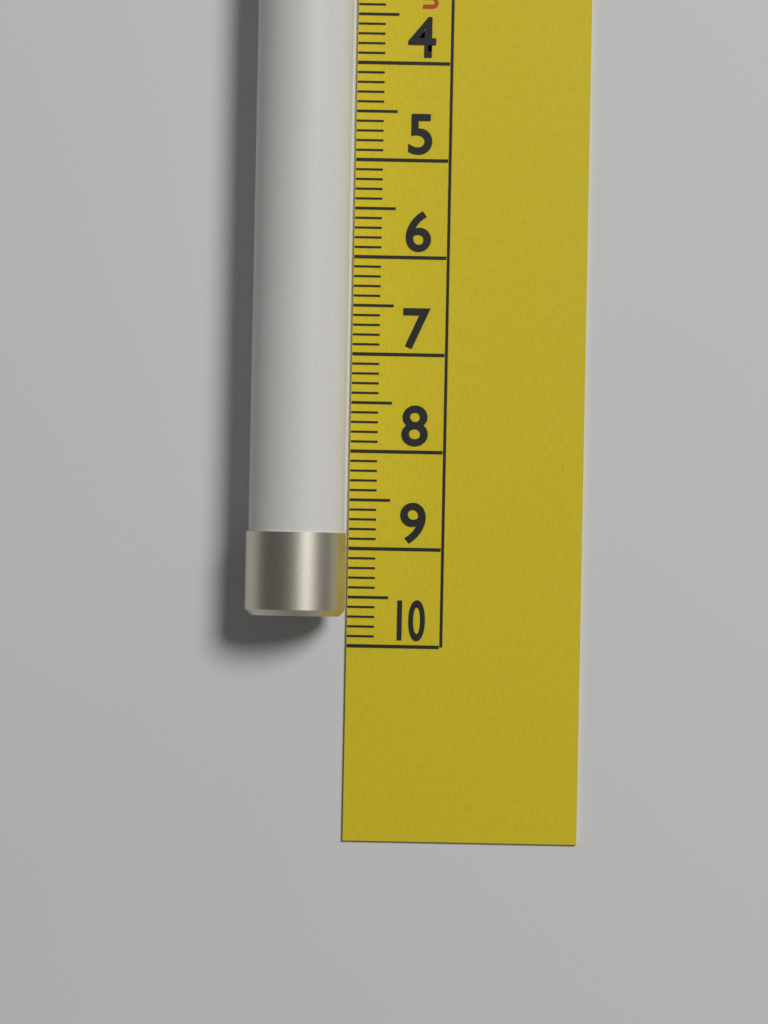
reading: 9.7 cm
